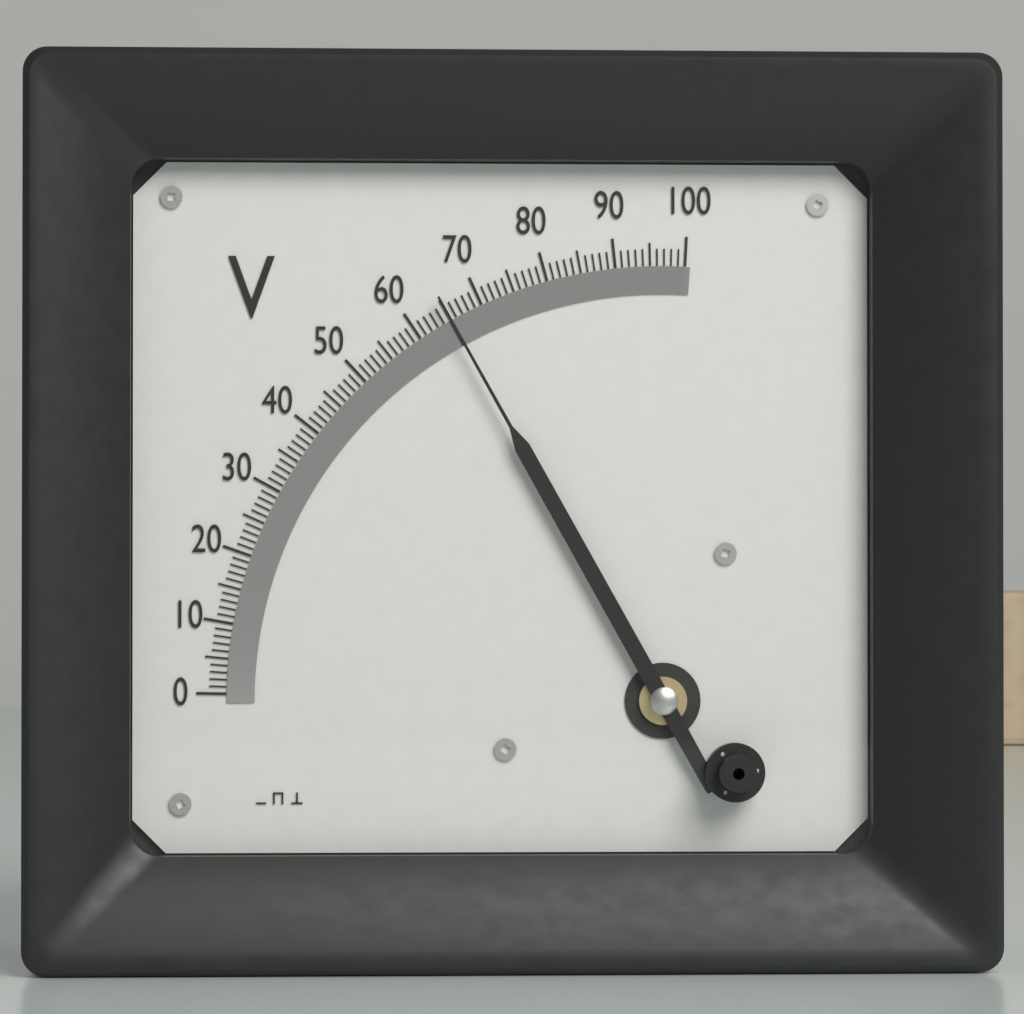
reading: 65 V
